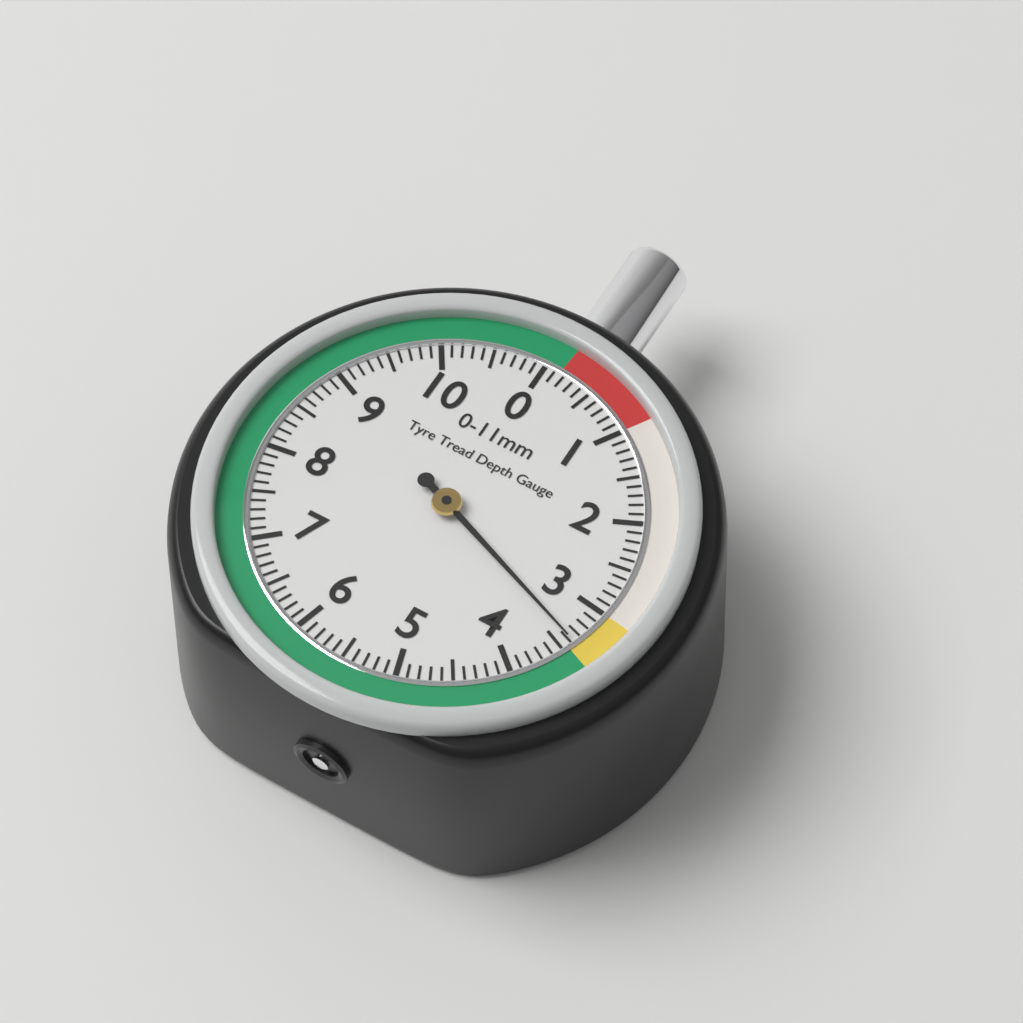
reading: 3.4 mm
